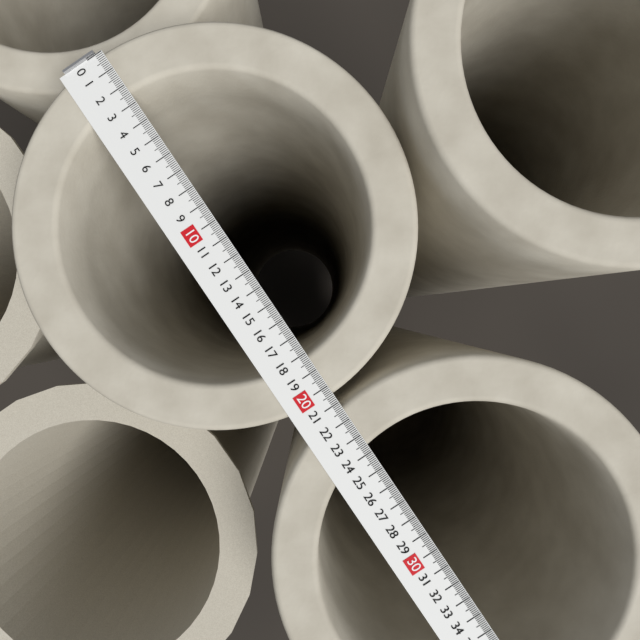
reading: 20.5 (no unit)
